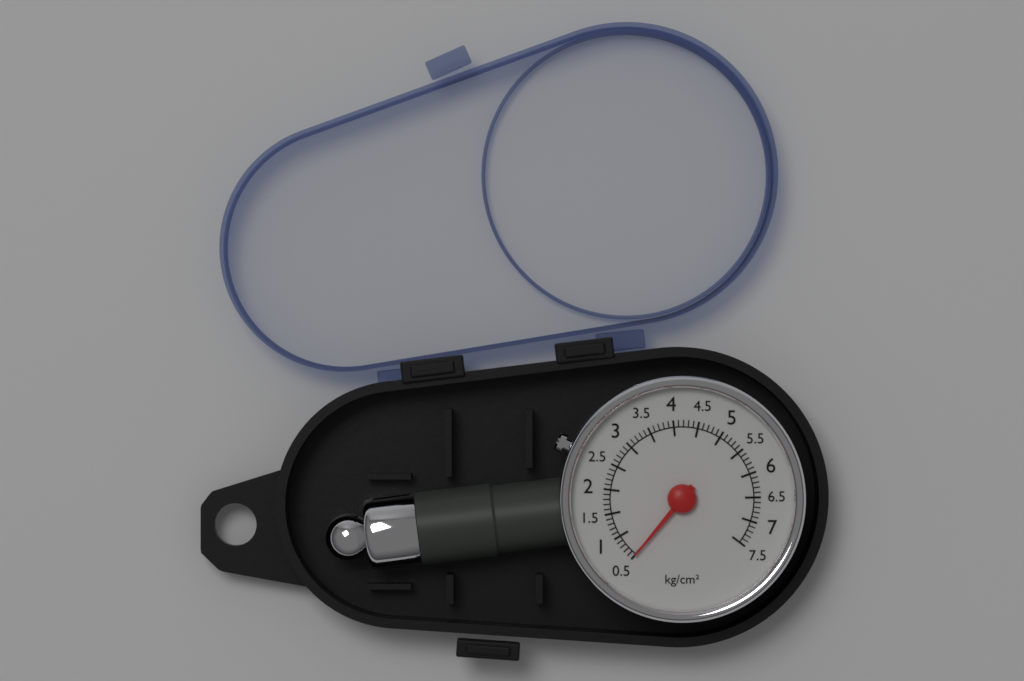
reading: 0.5 kg/cm²
